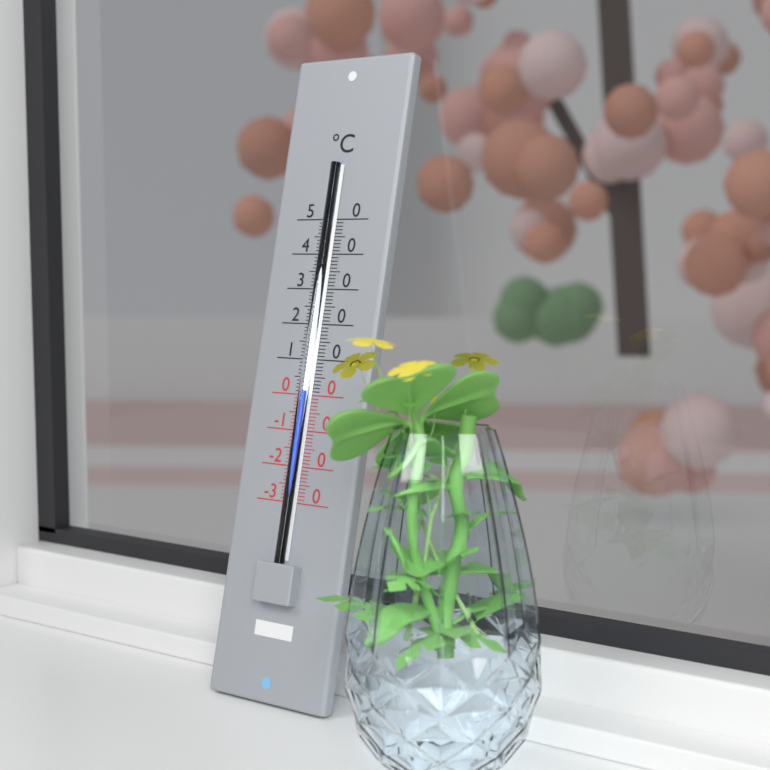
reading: 1 °C
